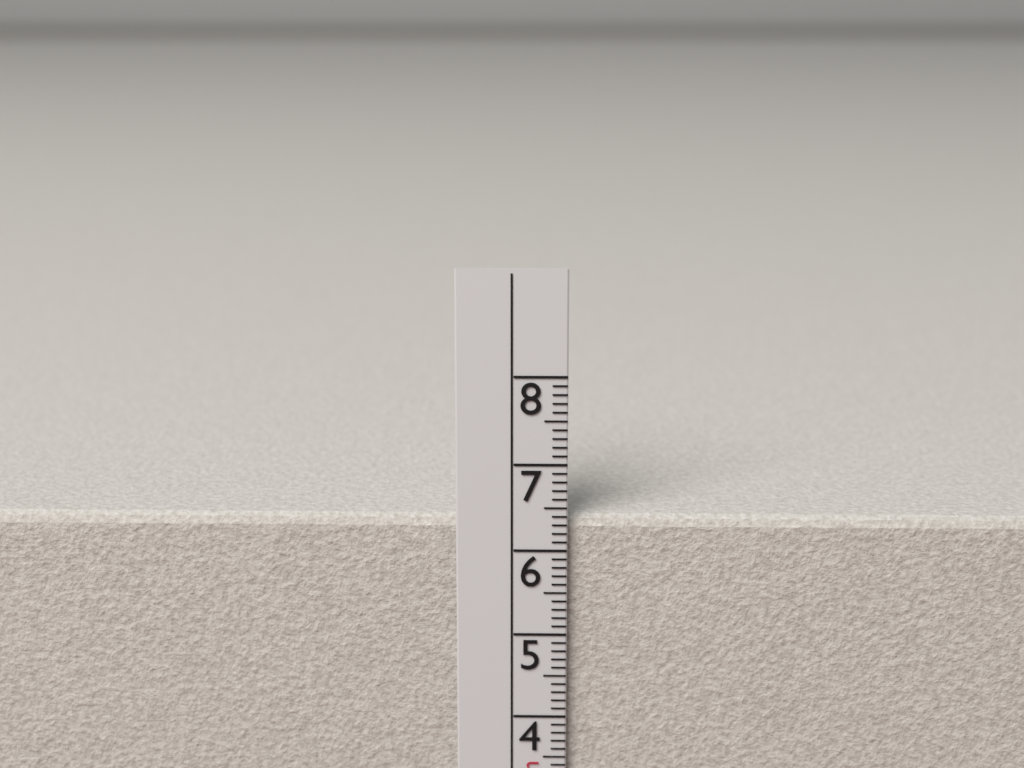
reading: 6.4 cm
